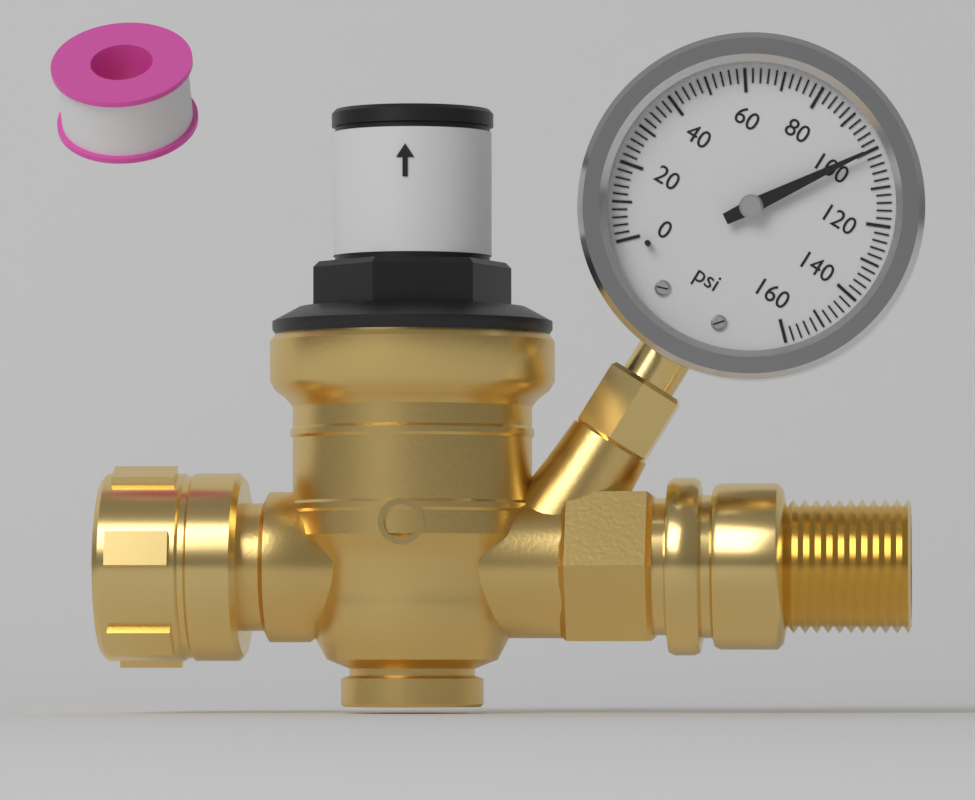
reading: 100 psi
